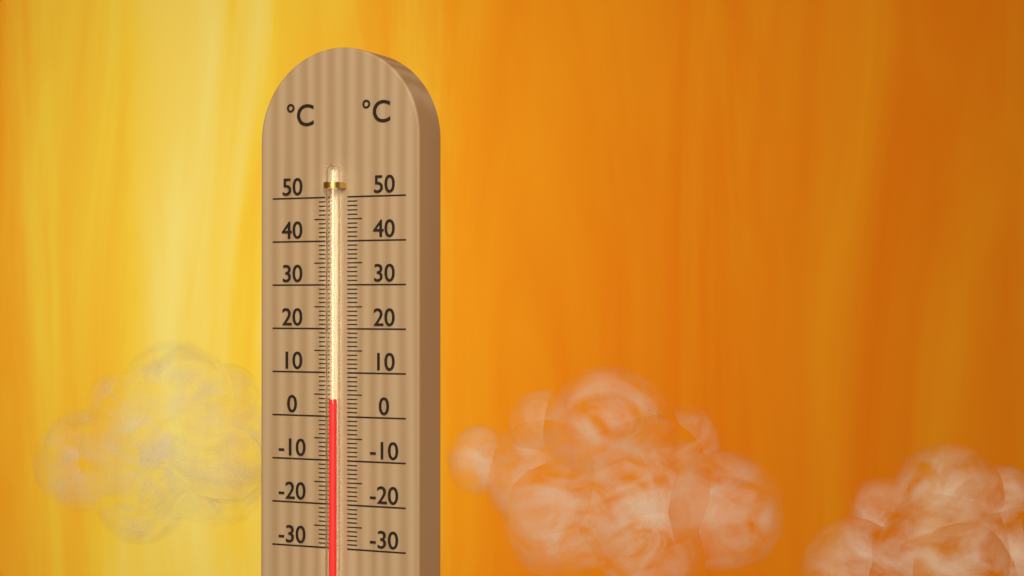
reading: 4 °C
